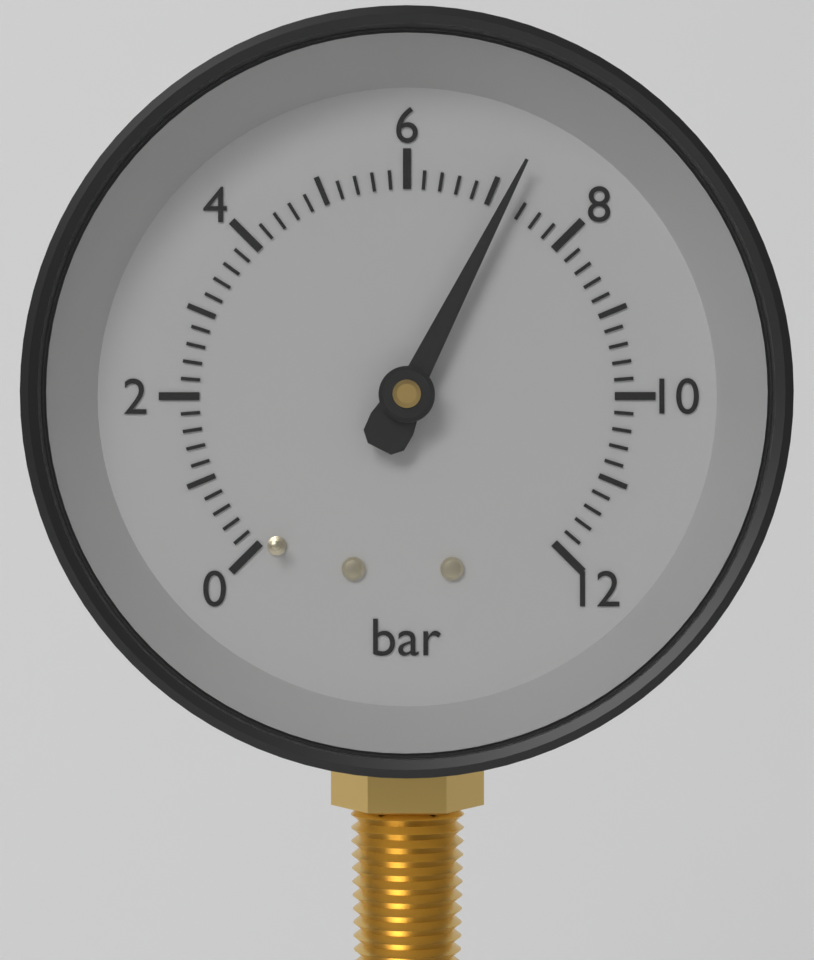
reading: 7.2 bar
